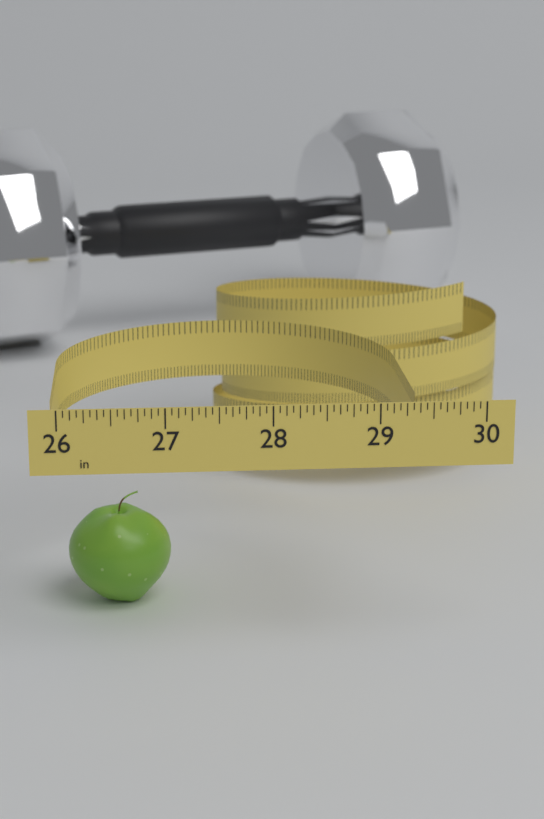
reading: 27.0625 in
